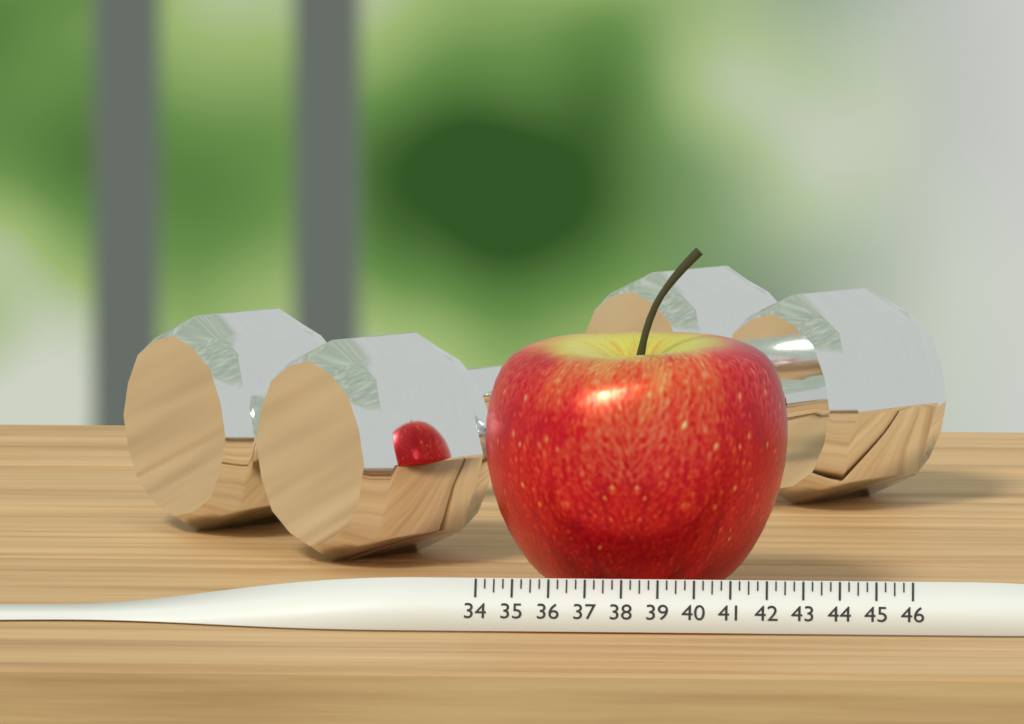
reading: 42.50 (no unit)
